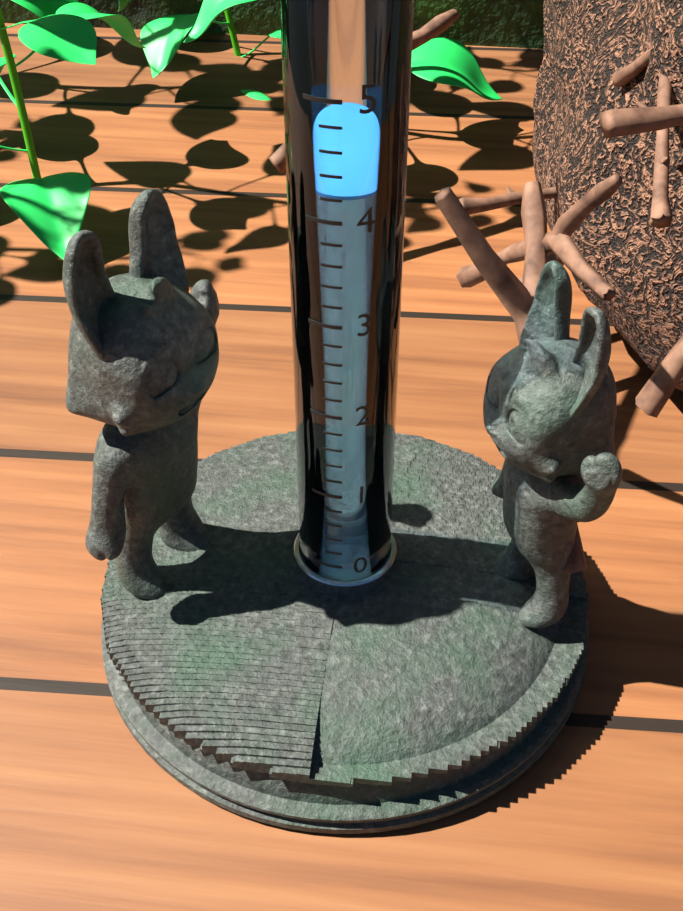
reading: 4.2 (no unit)
